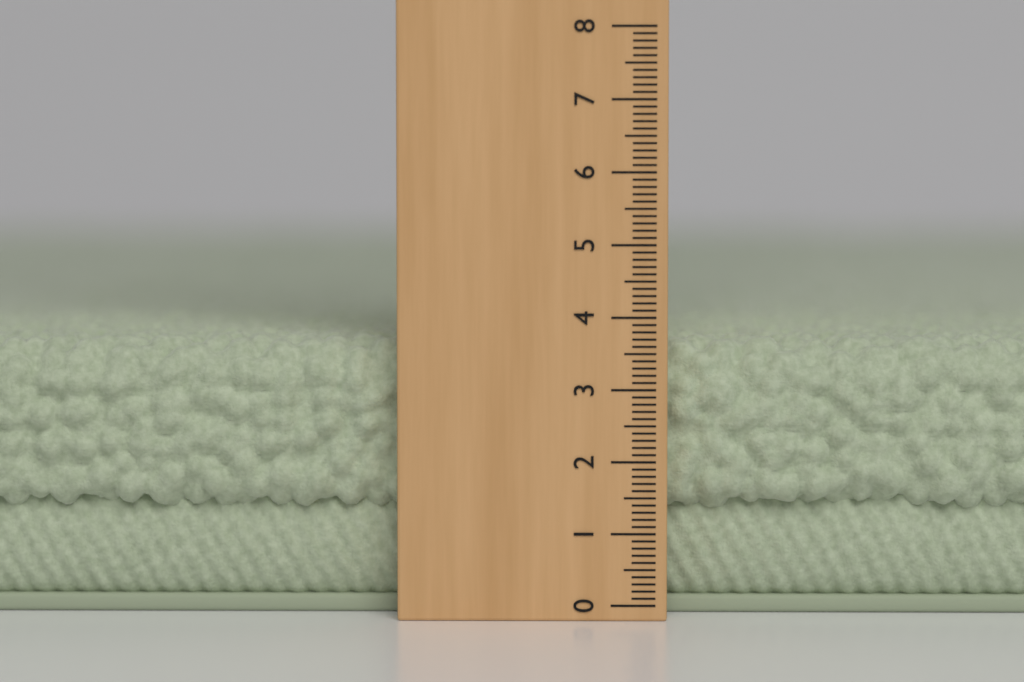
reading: 3.7 (no unit)
